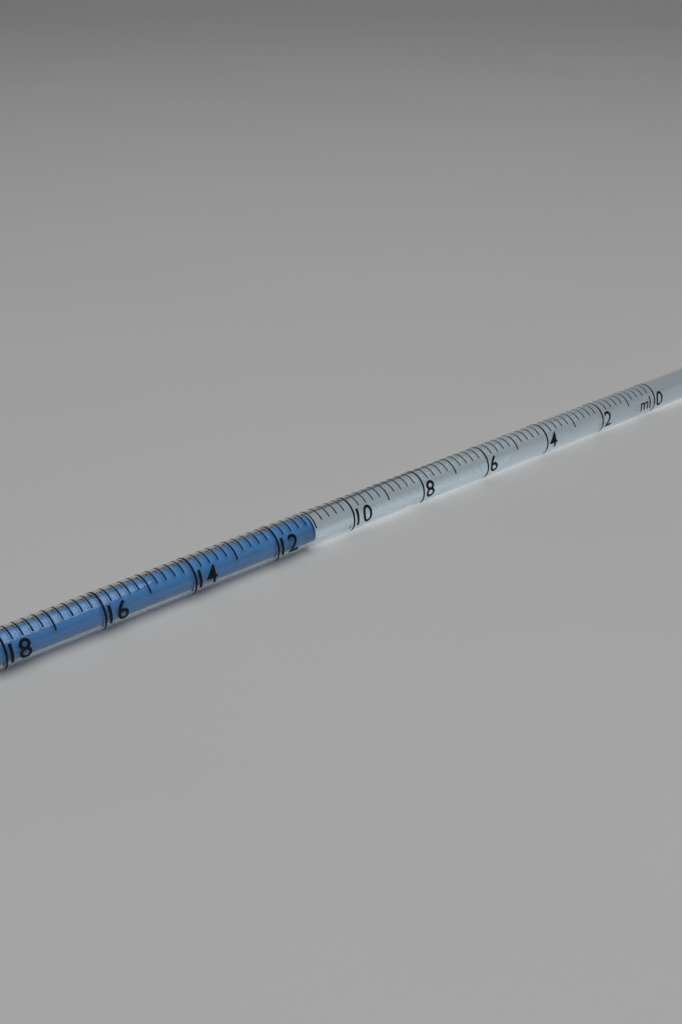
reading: 11.0 ml
